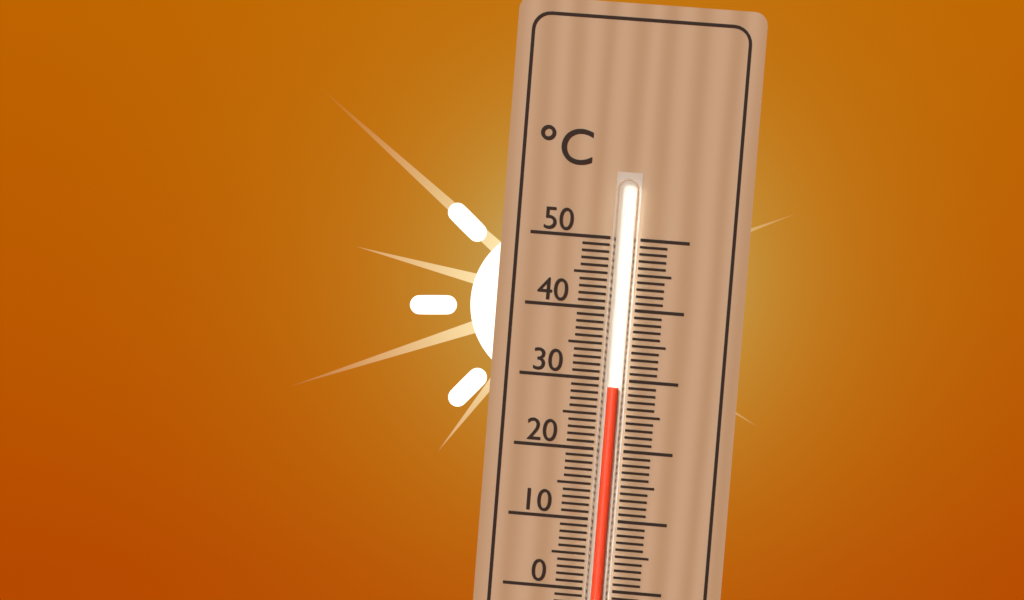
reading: 29 °C
